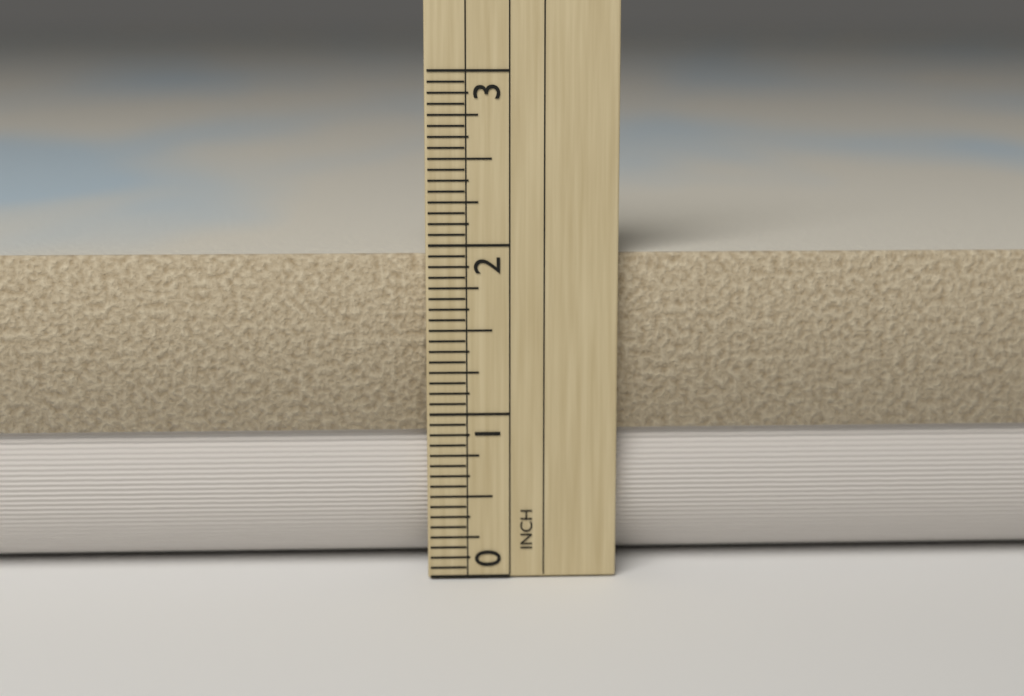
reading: 1.9375 in
